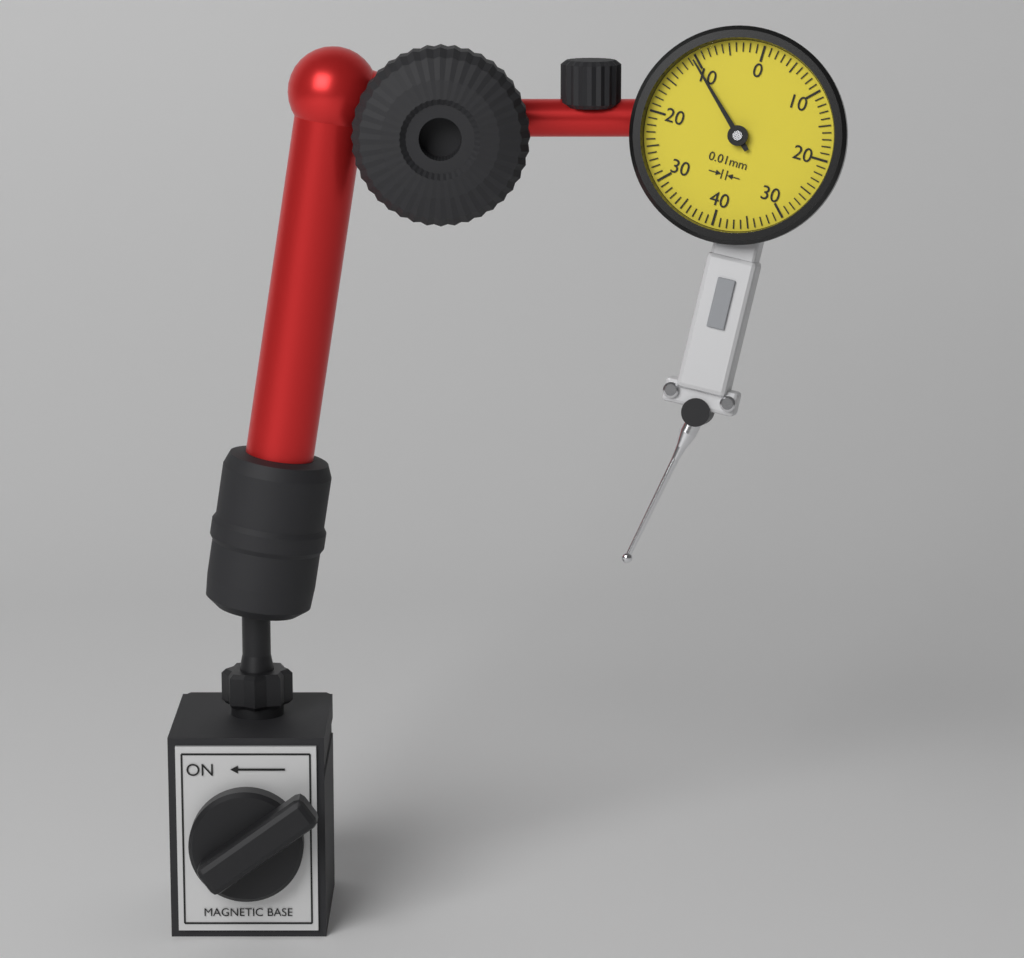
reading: 0.105 mm
